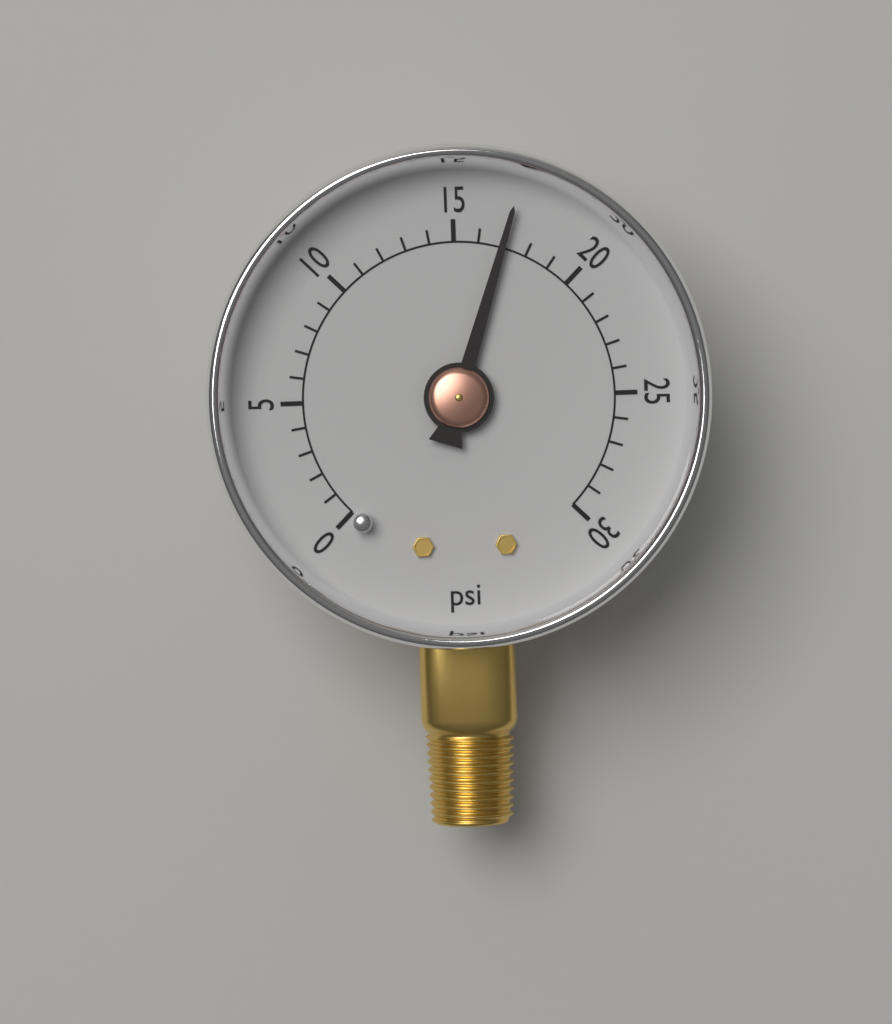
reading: 17 psi
